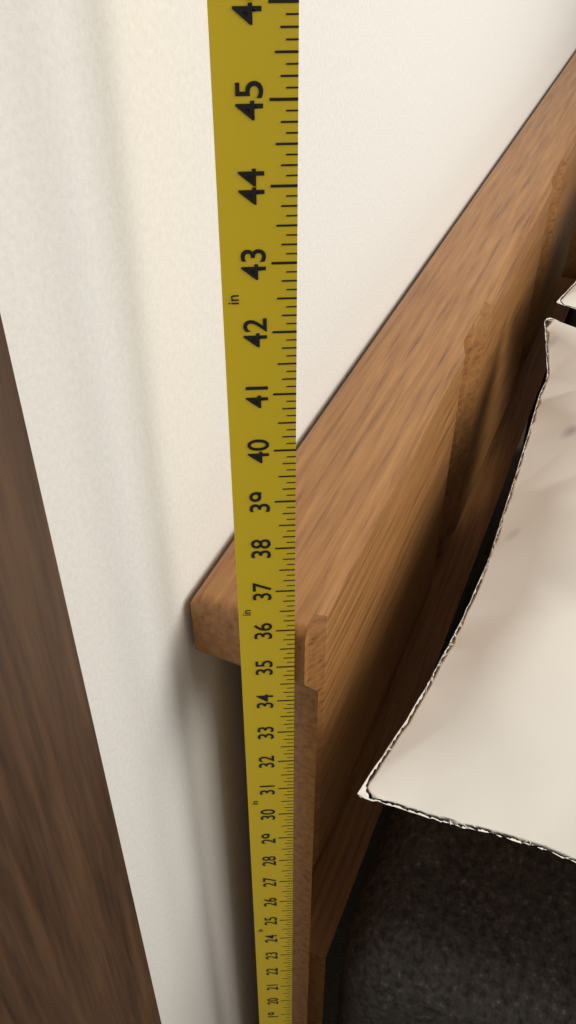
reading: 35.875 in
